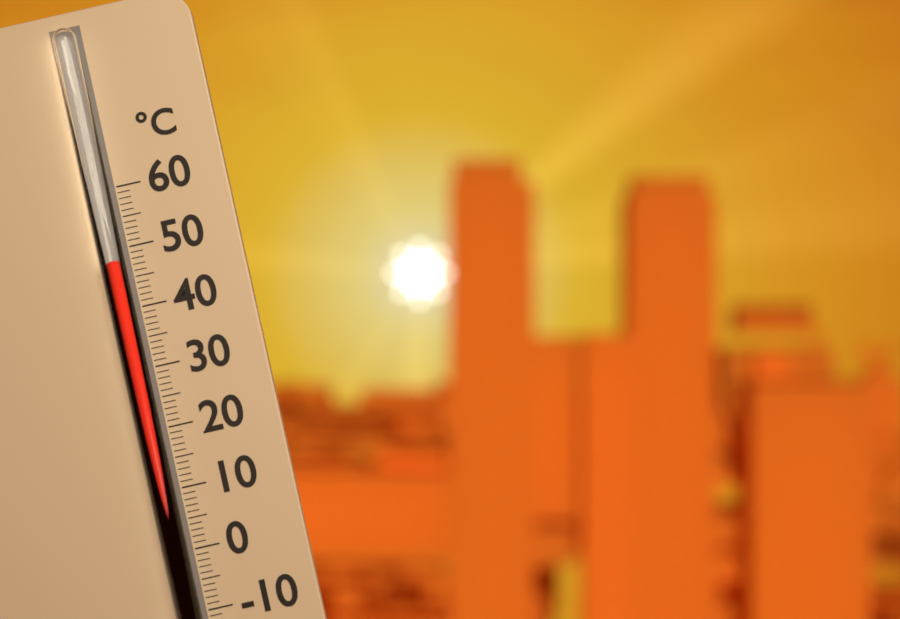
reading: 48 °C
